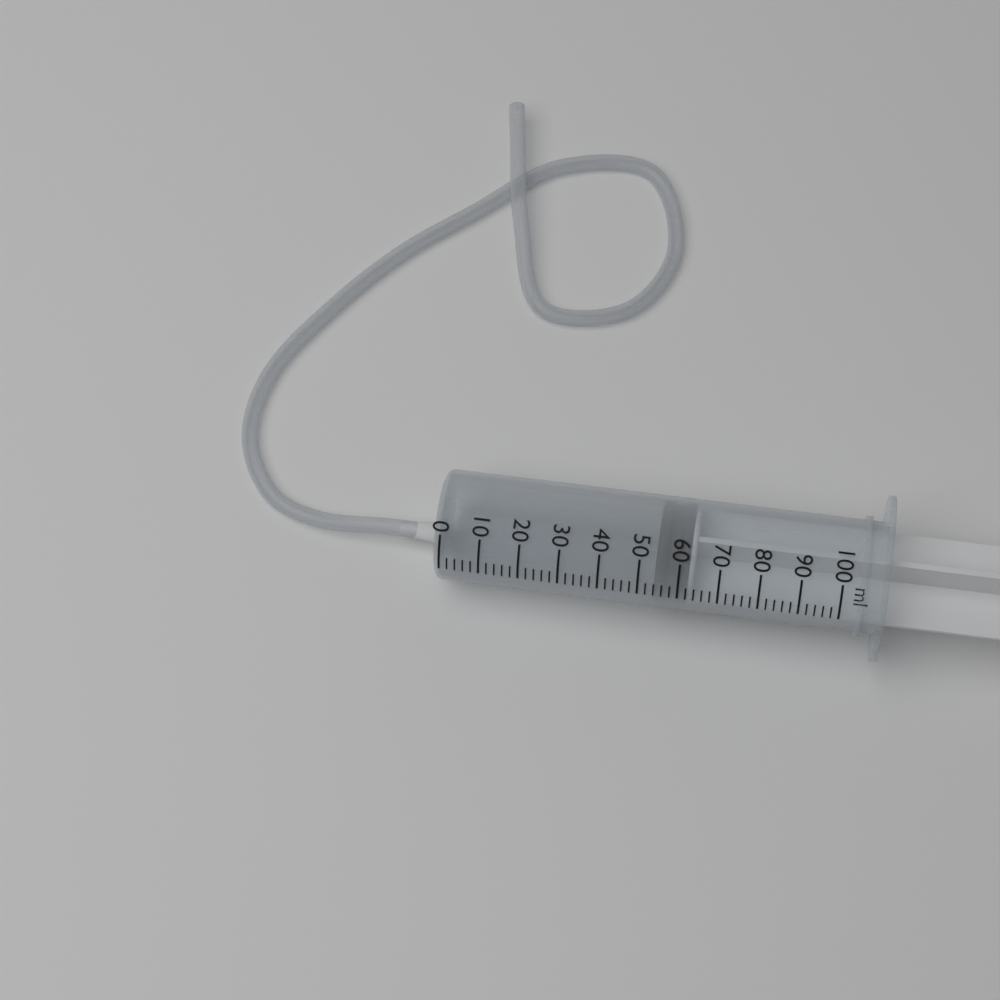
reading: 54 ml
